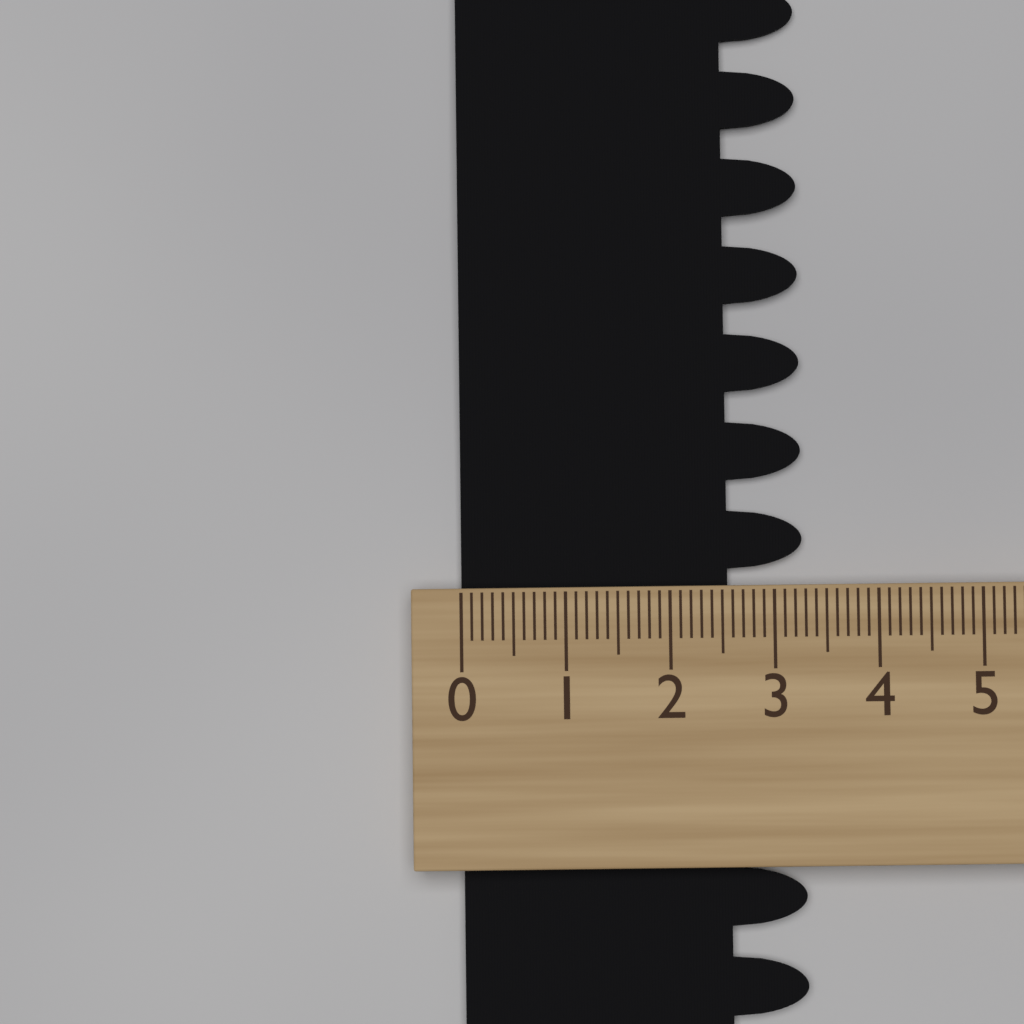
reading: 3.3 (no unit)
